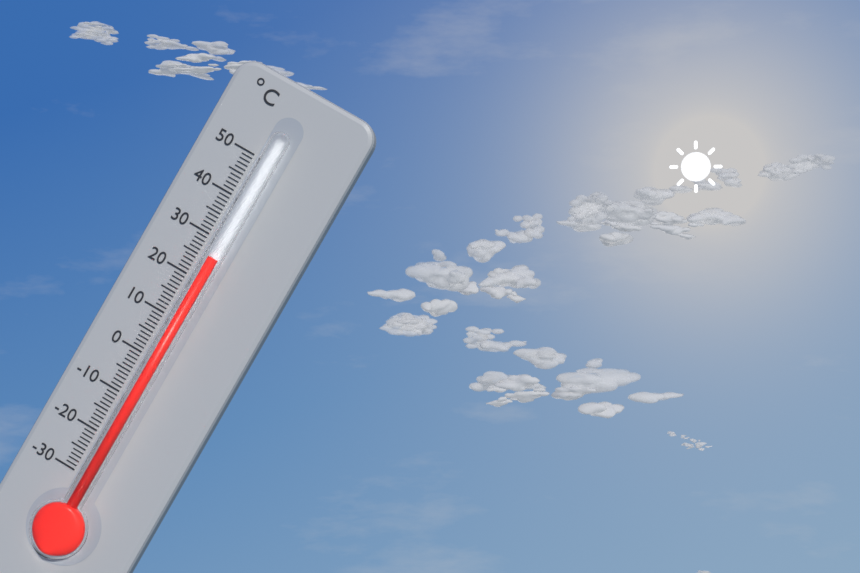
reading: 26 °C
